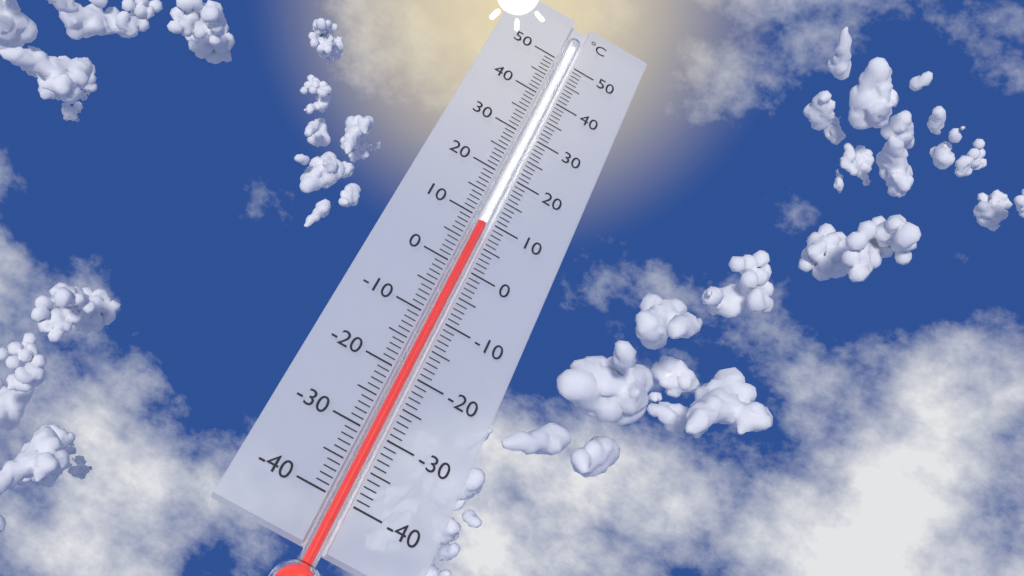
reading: 9 °C
